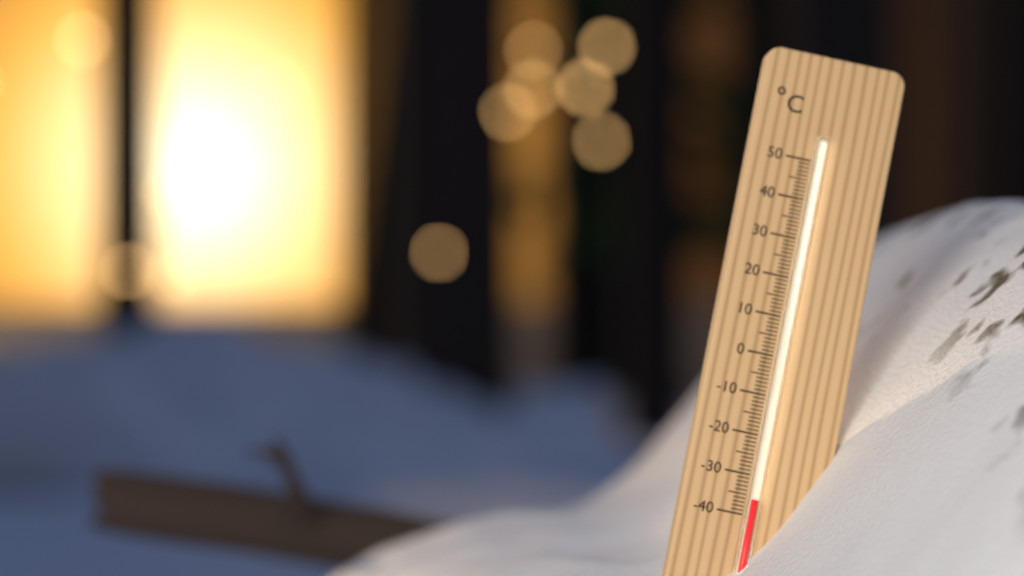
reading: -36 °C
